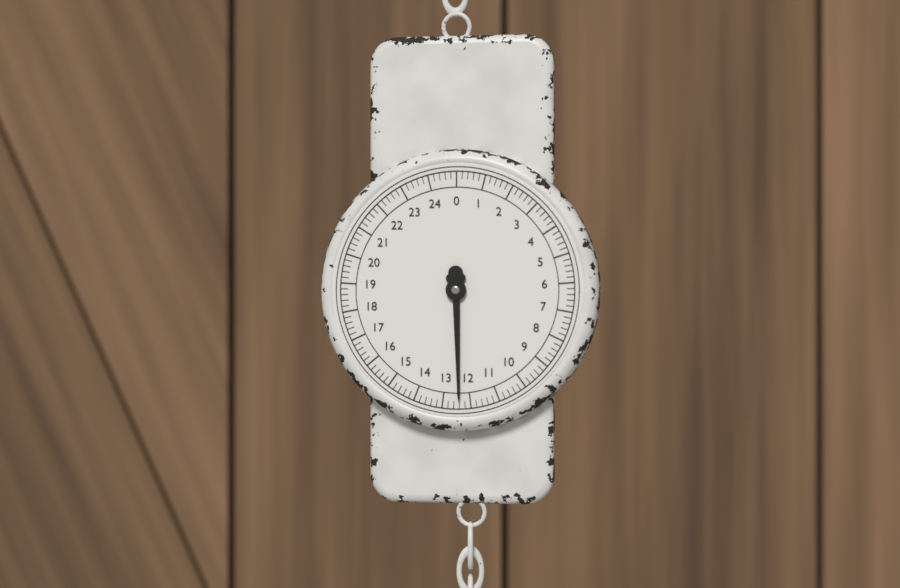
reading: 12.4 (no unit)
